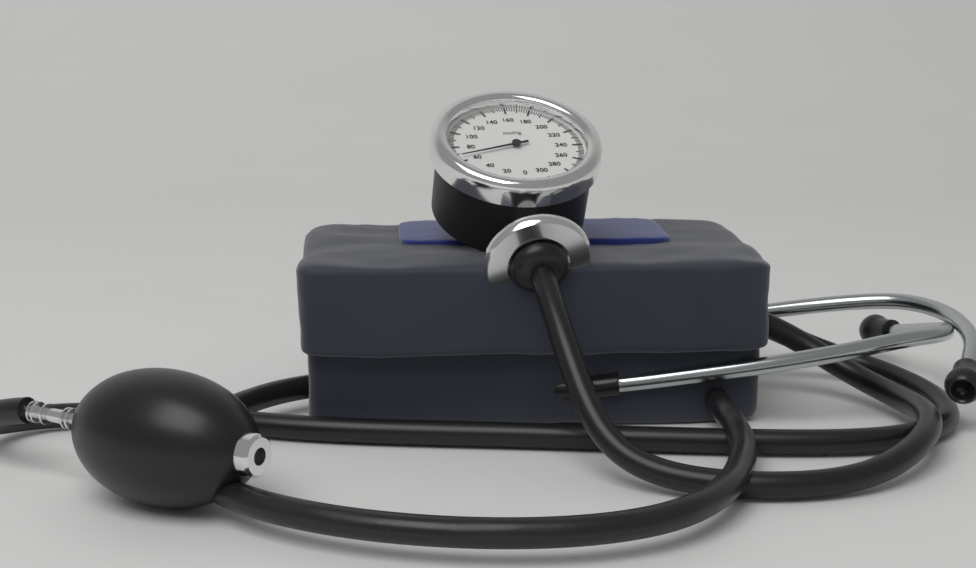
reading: 66 mmHg
